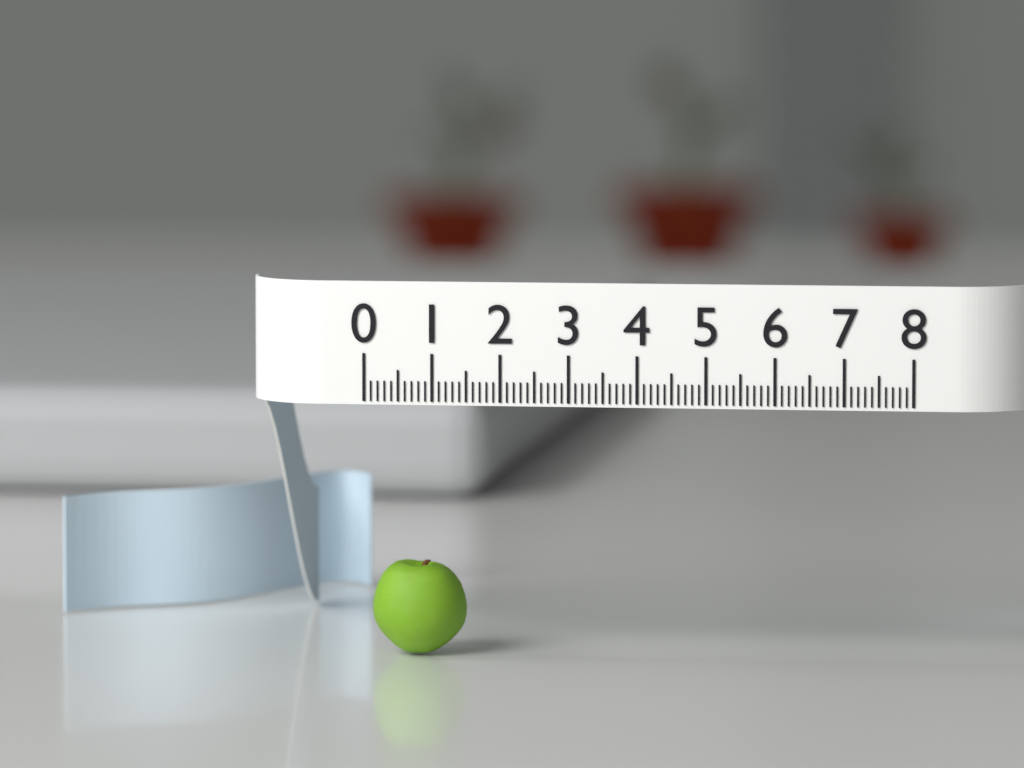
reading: 1.4 (no unit)
